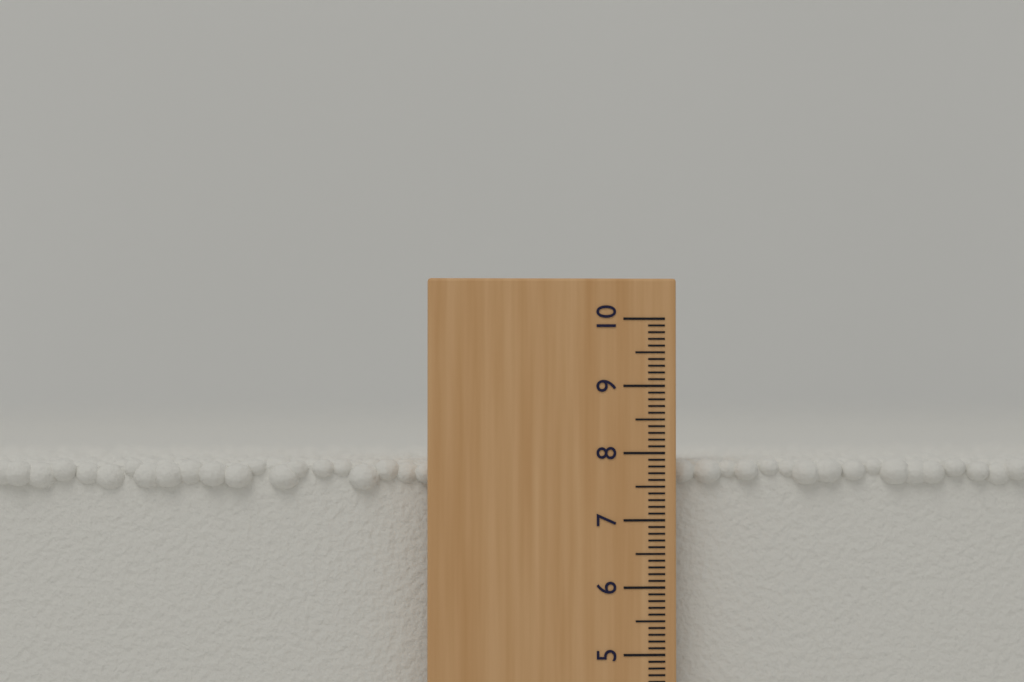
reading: 7.9 (no unit)
